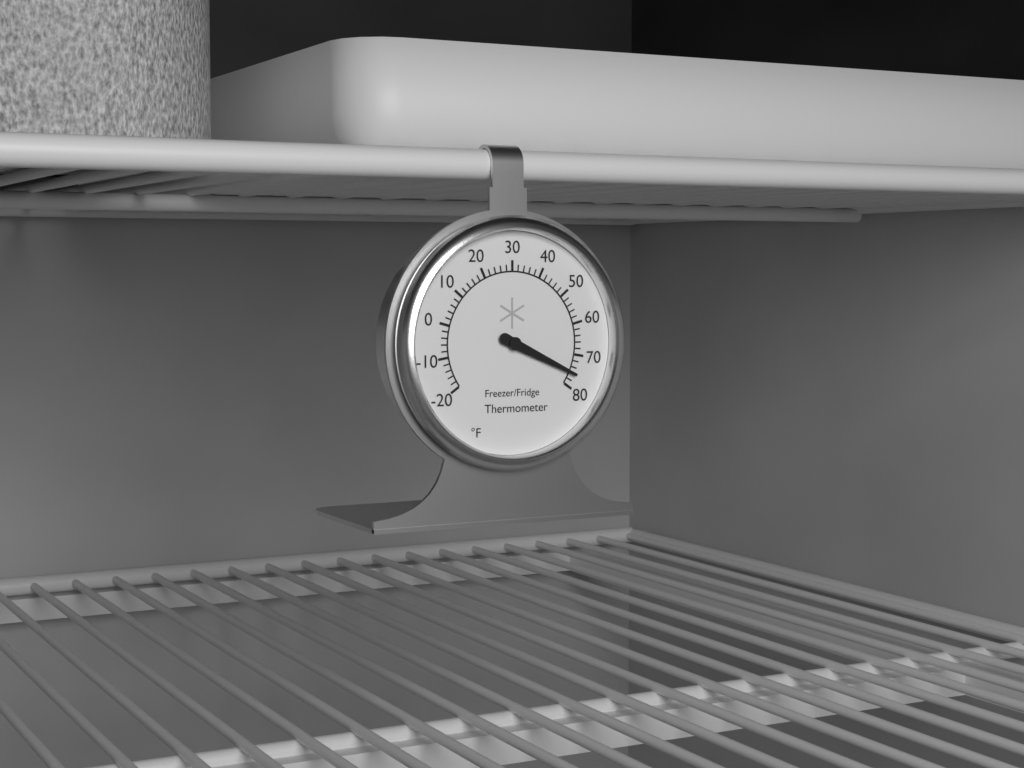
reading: 76 °F
